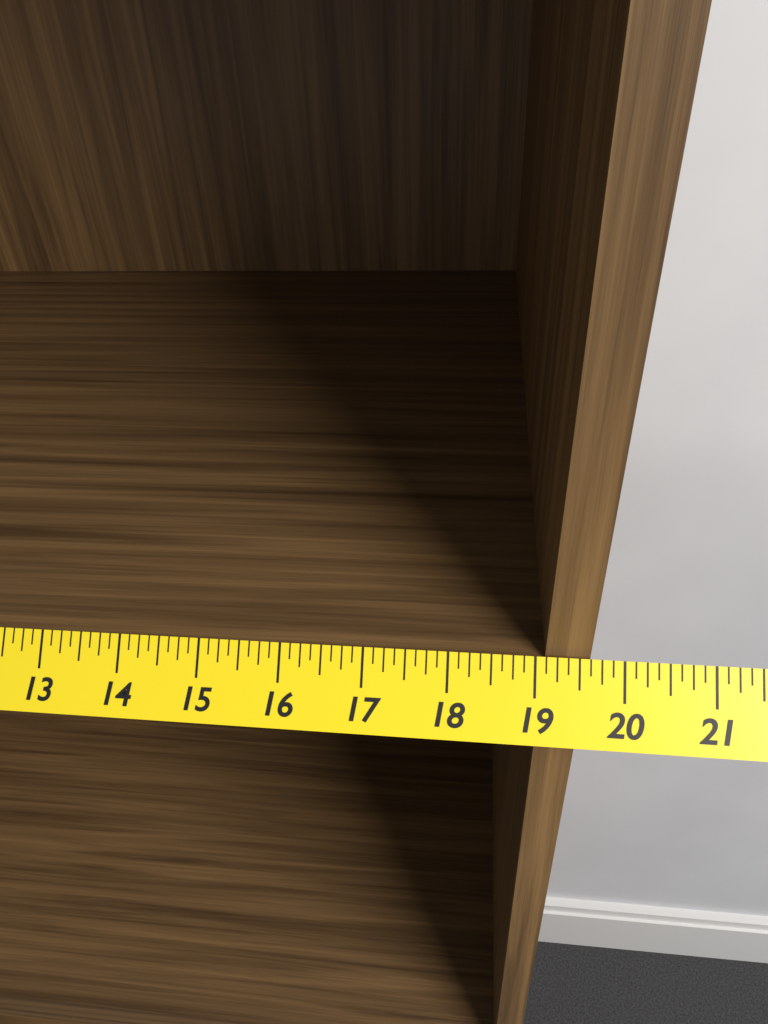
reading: 19.625 in
